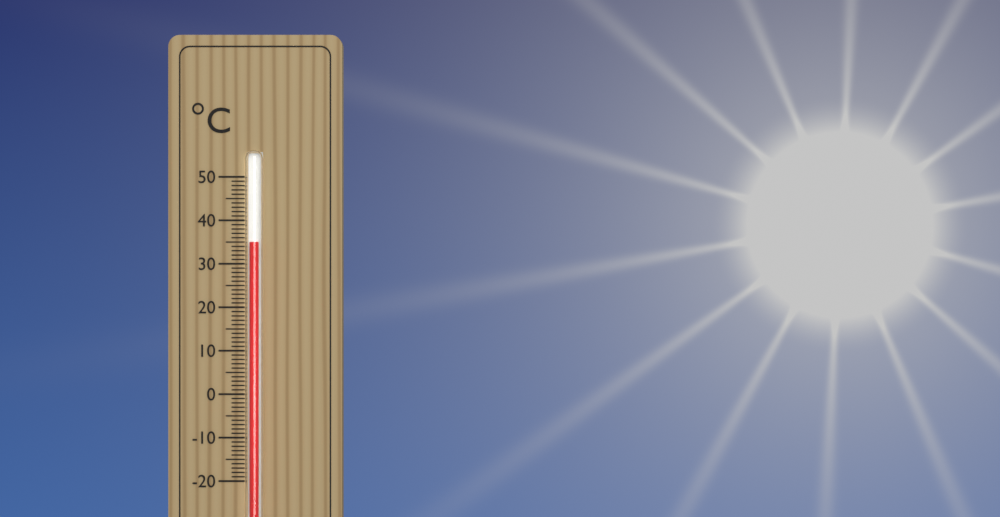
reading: 35 °C
